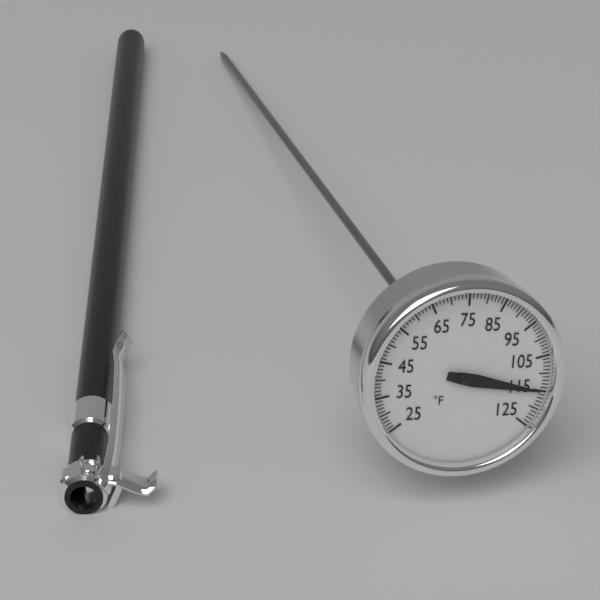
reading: 115 °F
